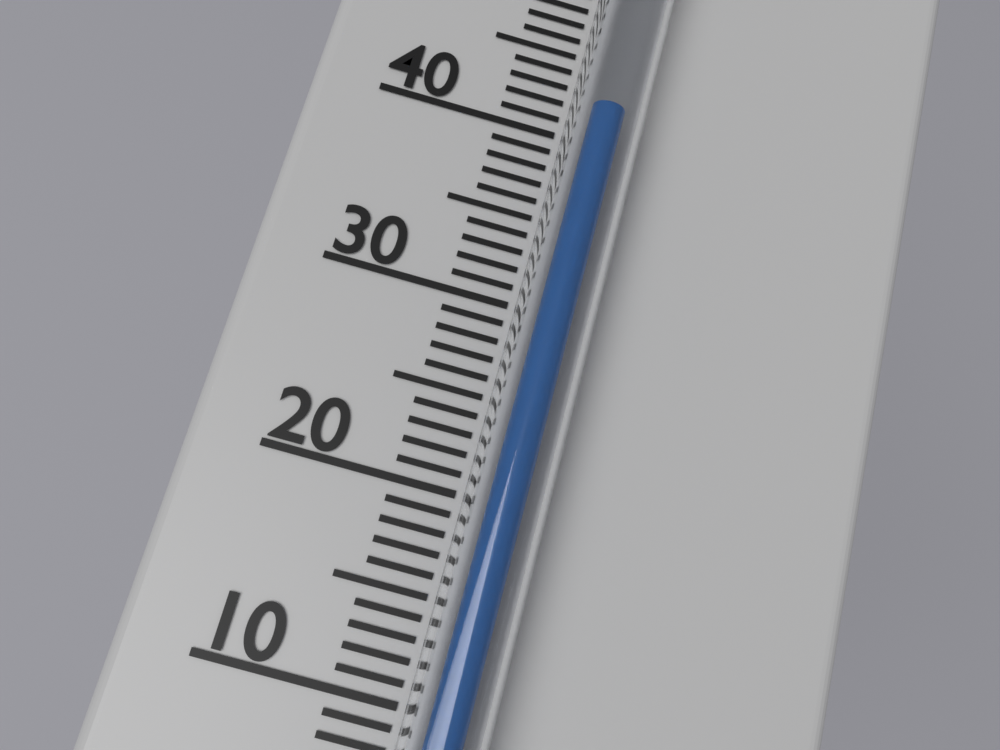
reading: 41 °C
